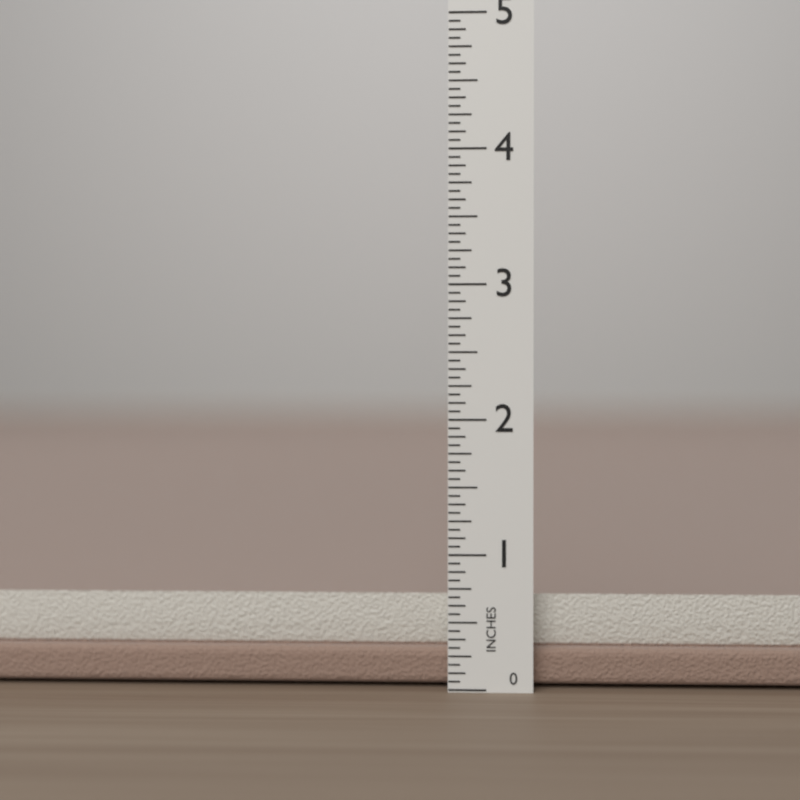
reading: 0.6875 in
